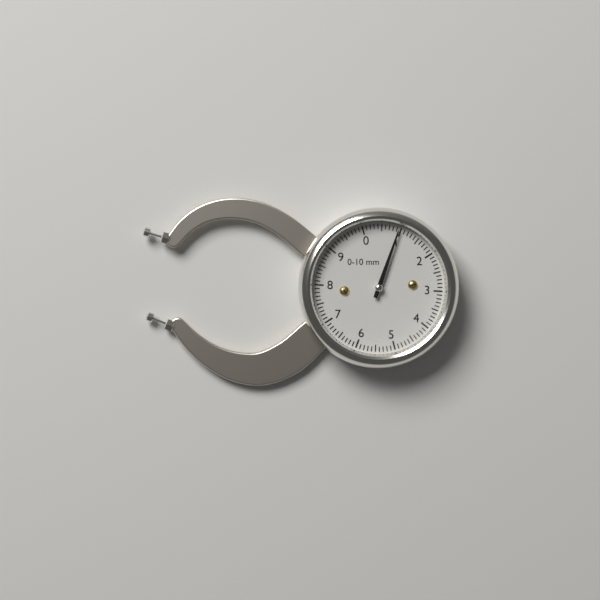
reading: 0.95 mm
